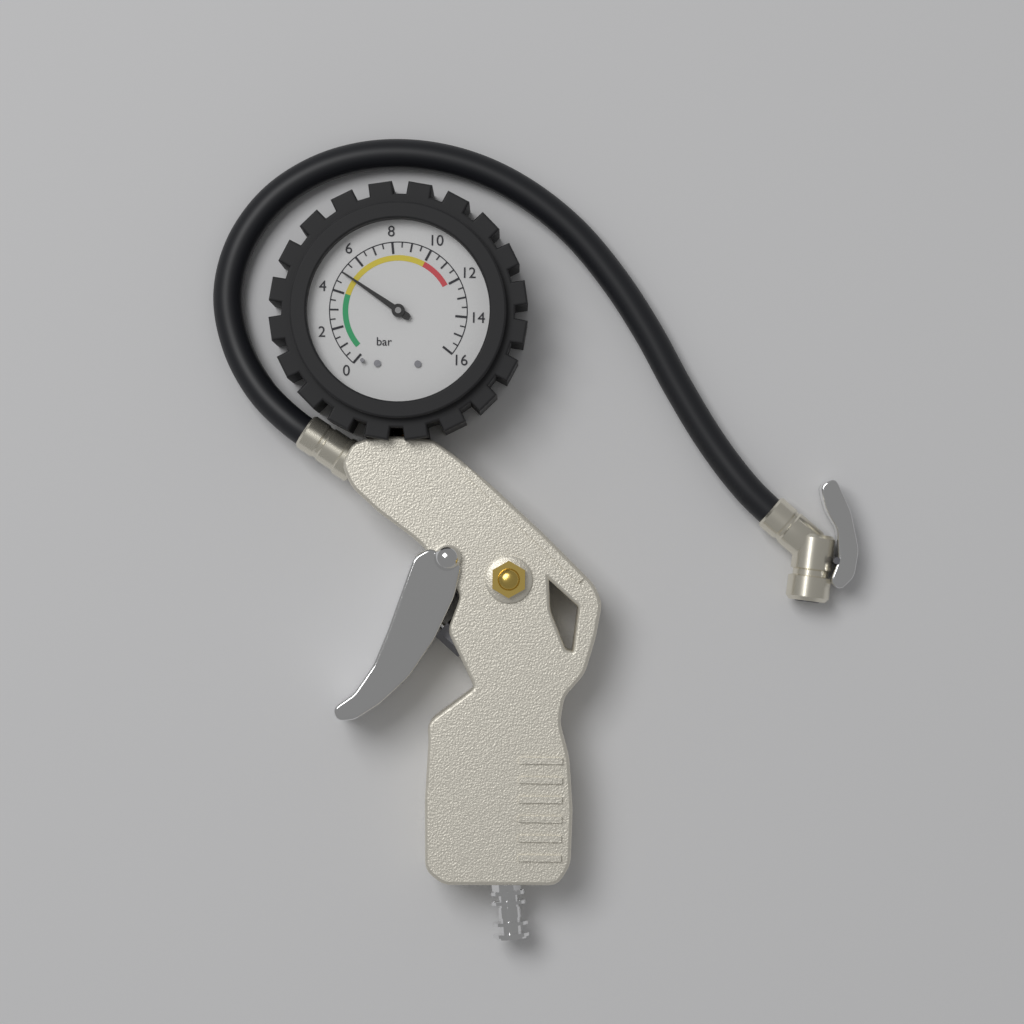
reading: 5.0 bar
